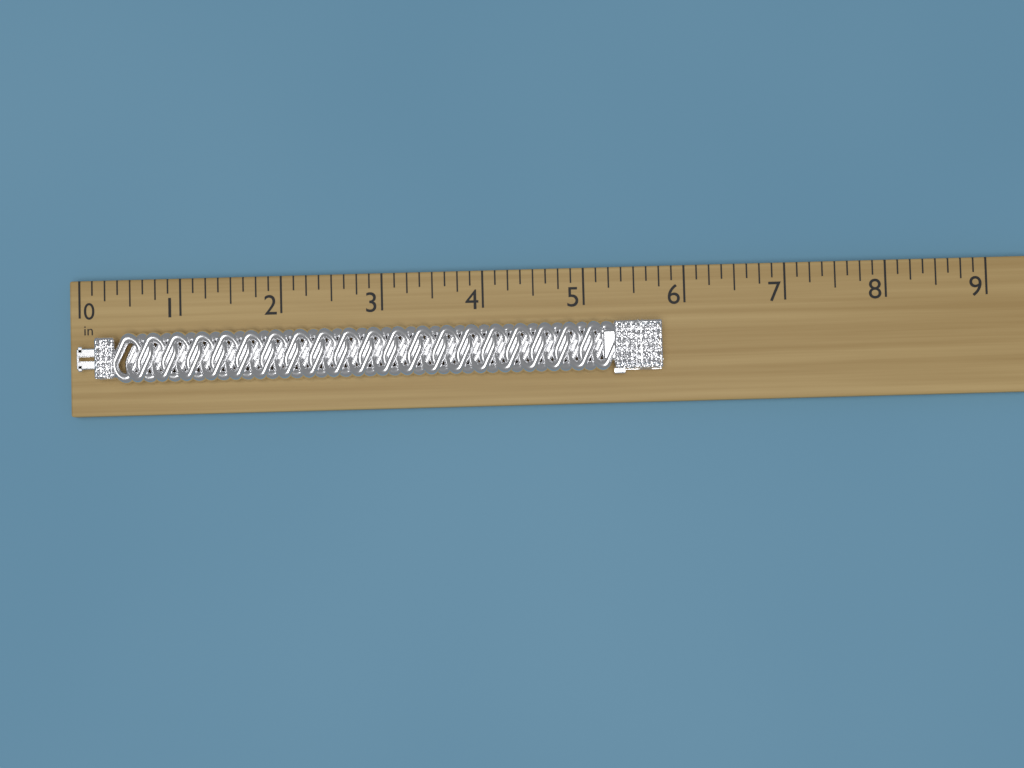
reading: 5.750 in
